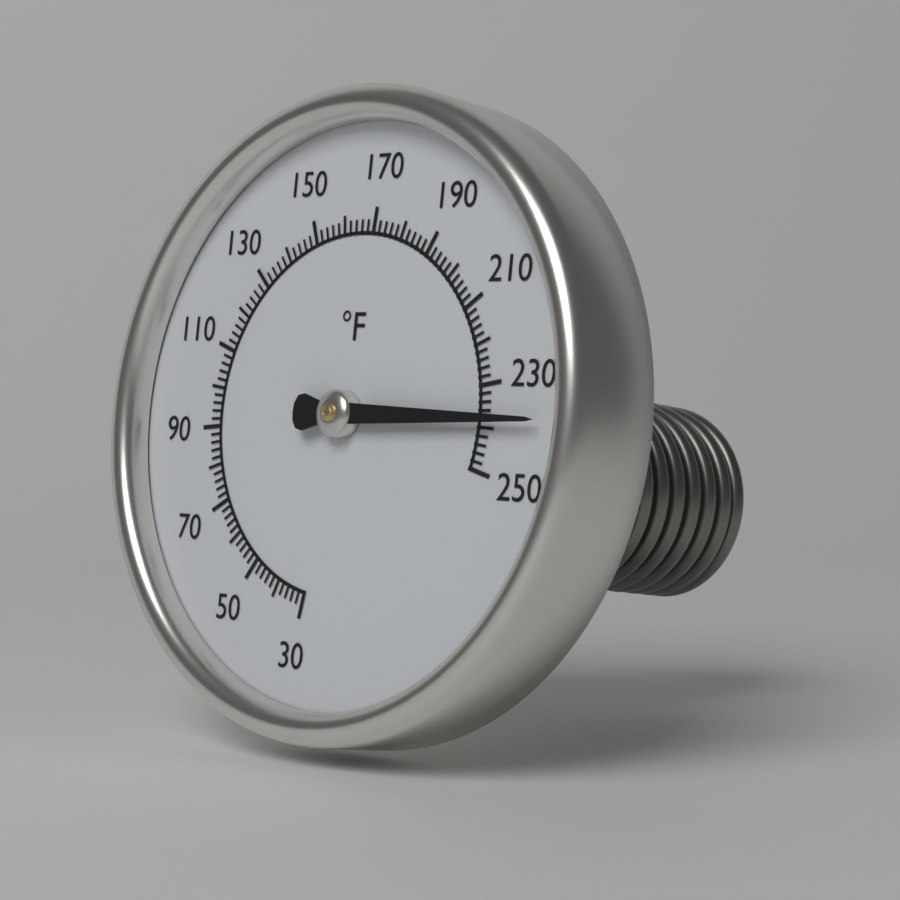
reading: 238 °F
